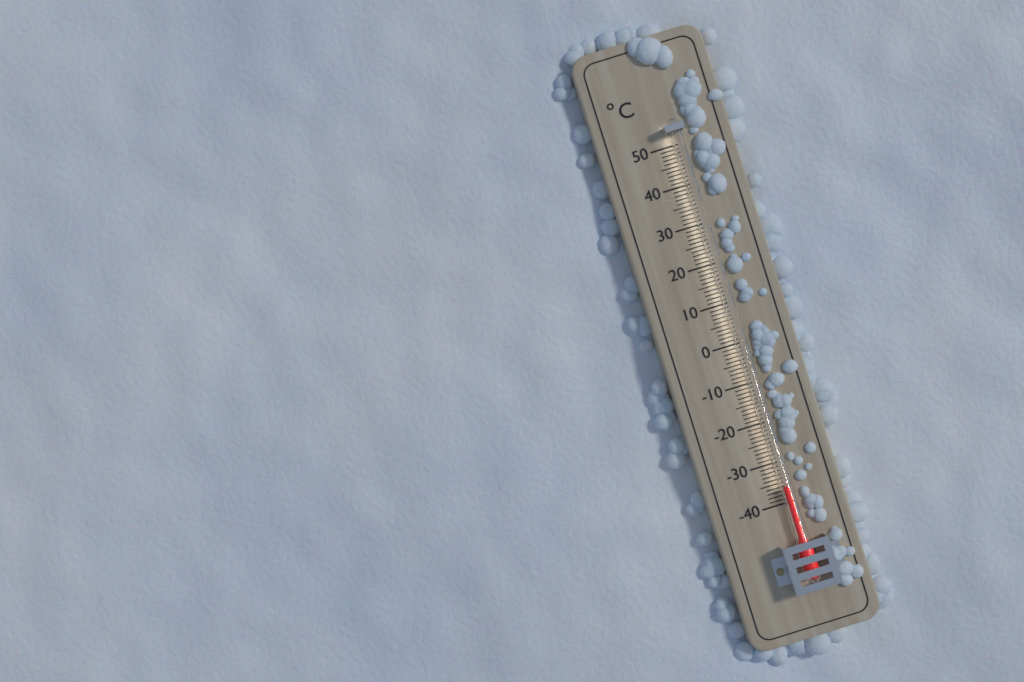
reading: -36 °C
